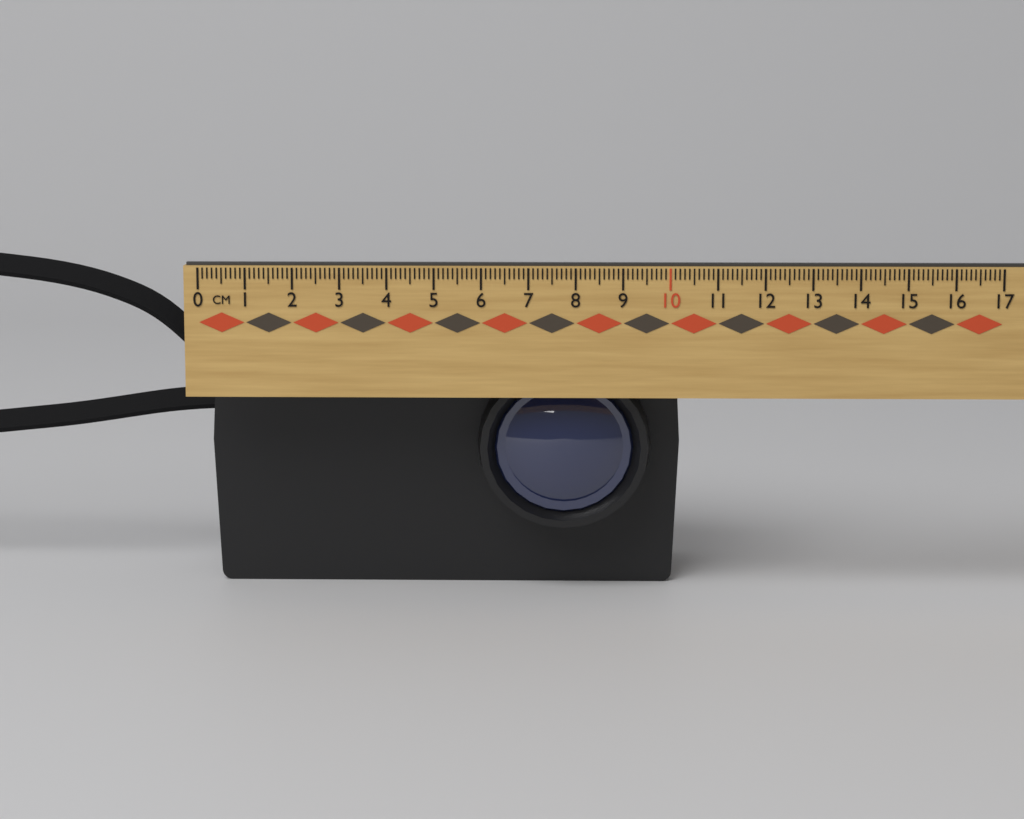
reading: 10.3 cm
